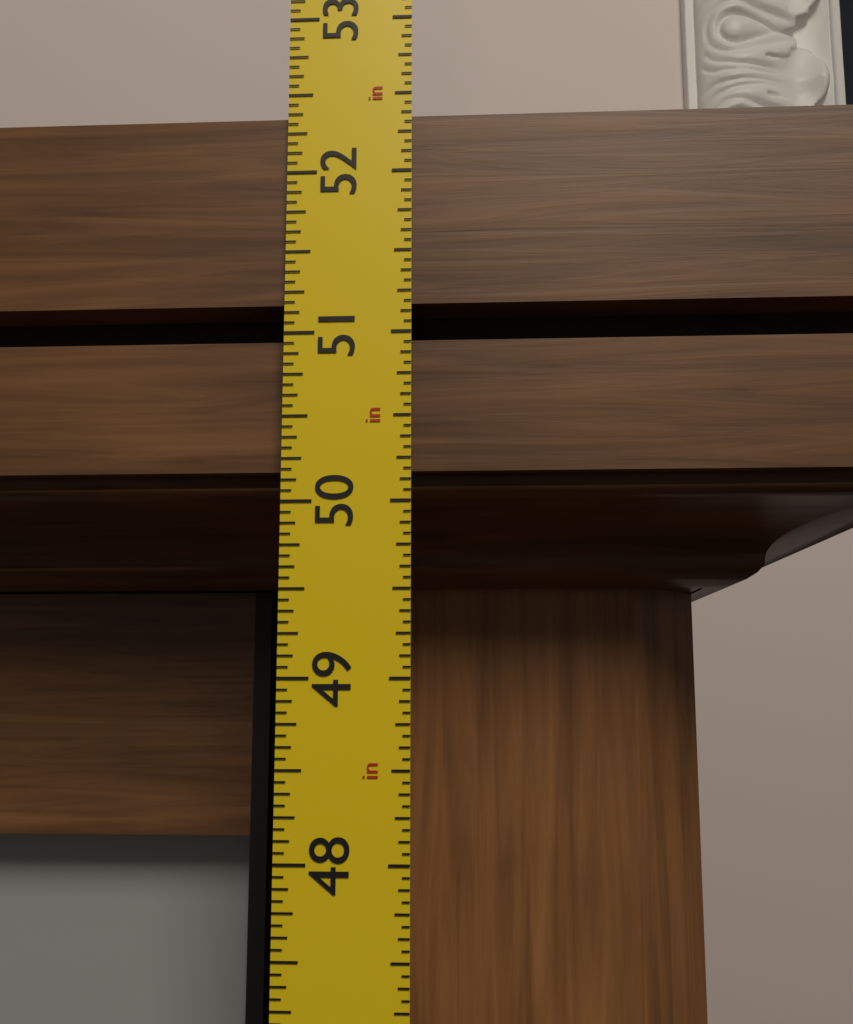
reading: 52.3750 in
